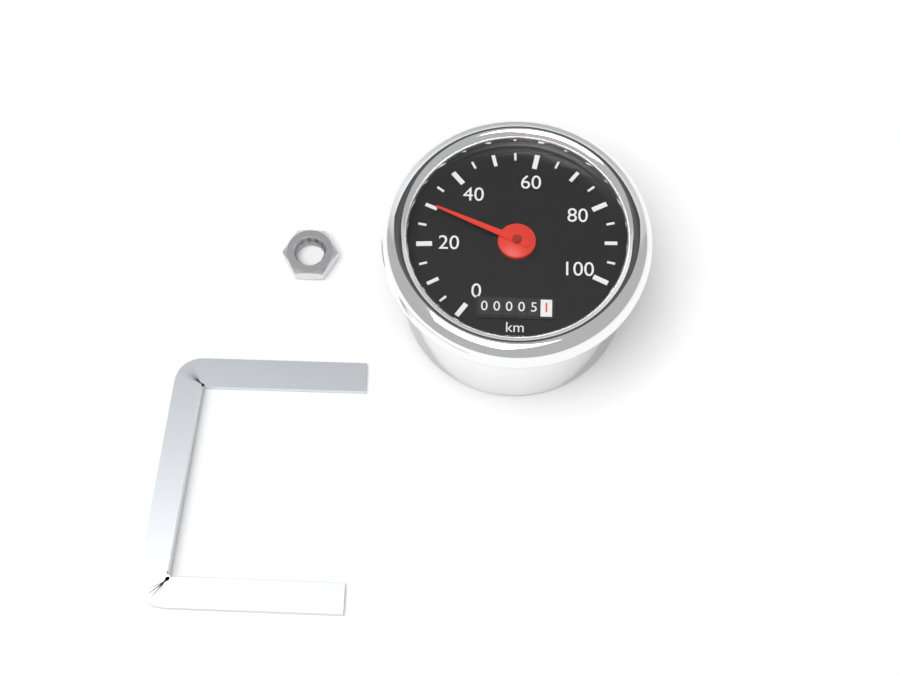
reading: 30 km/h
